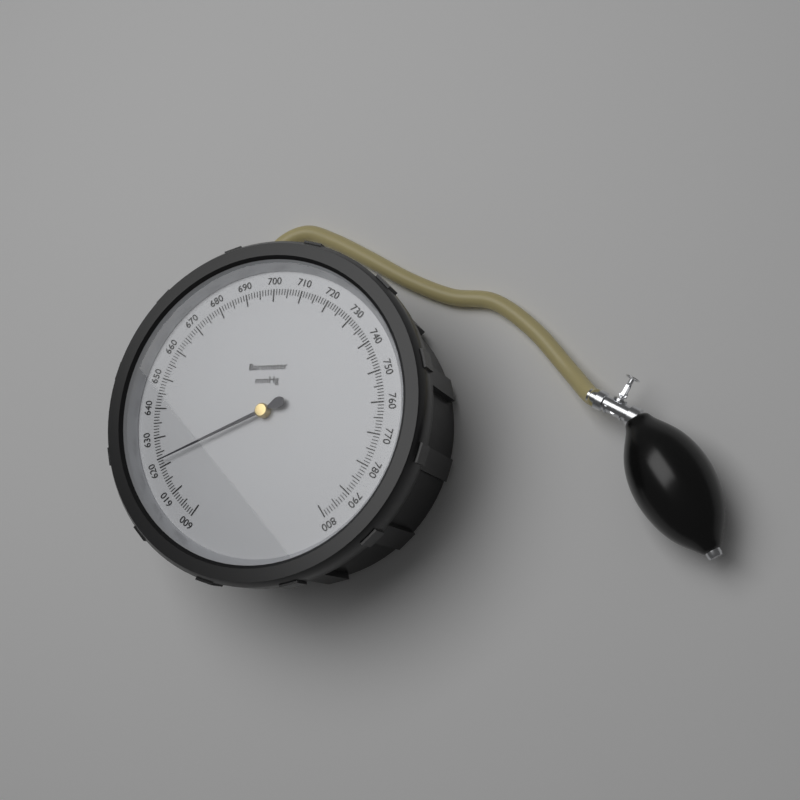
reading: 622 mmHg
